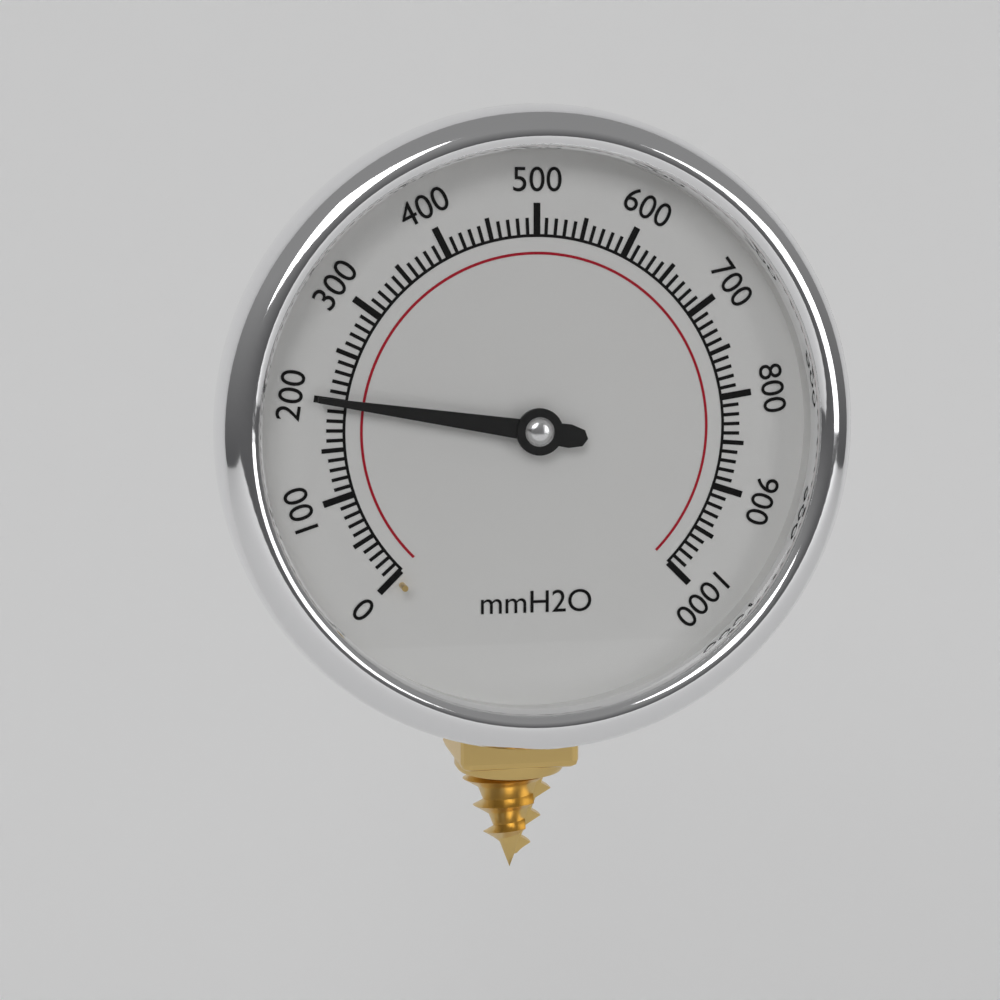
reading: 200 mmH2O
